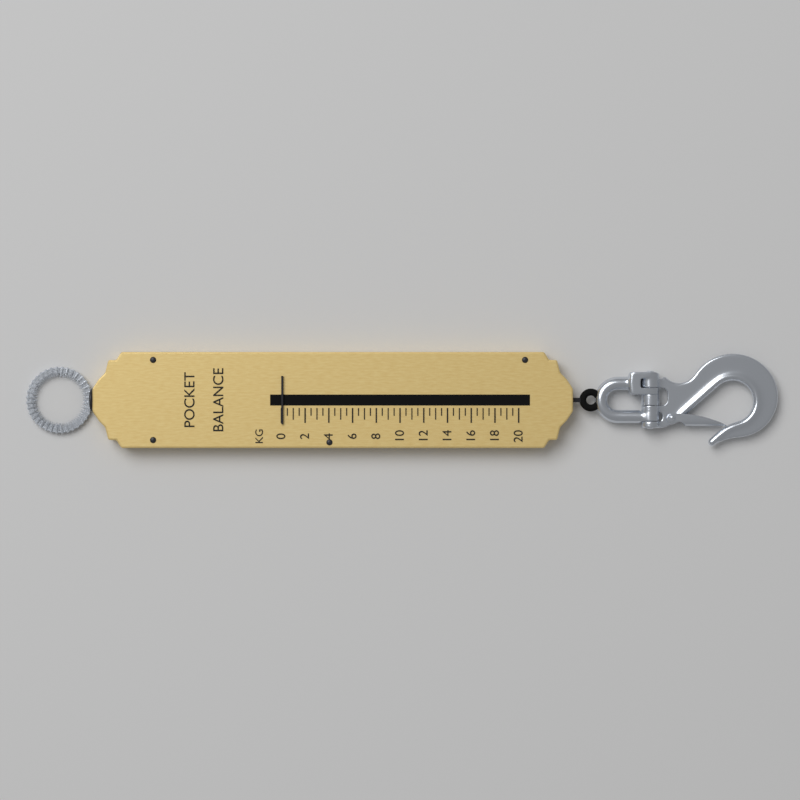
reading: 0.0 kg
